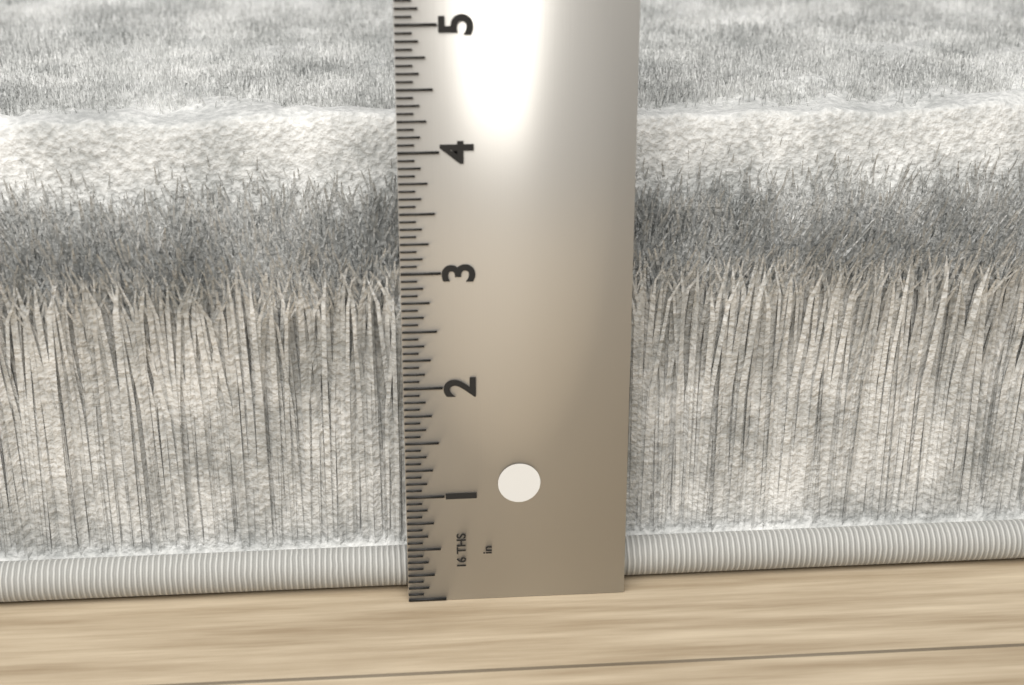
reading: 4.1875 in
